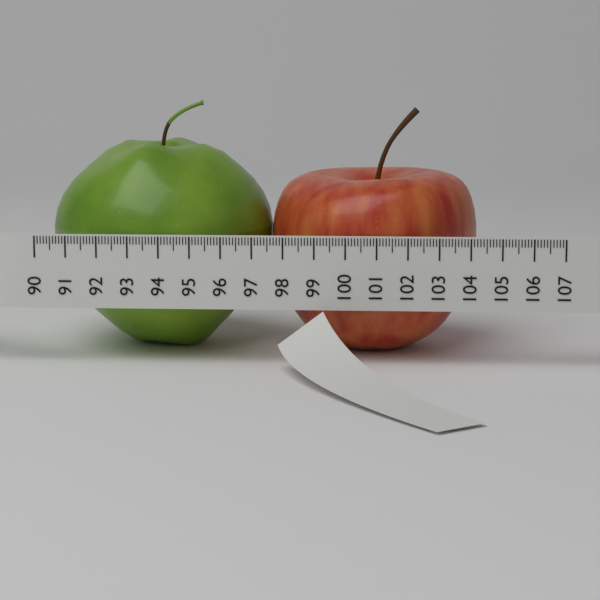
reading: 104.3 (no unit)
